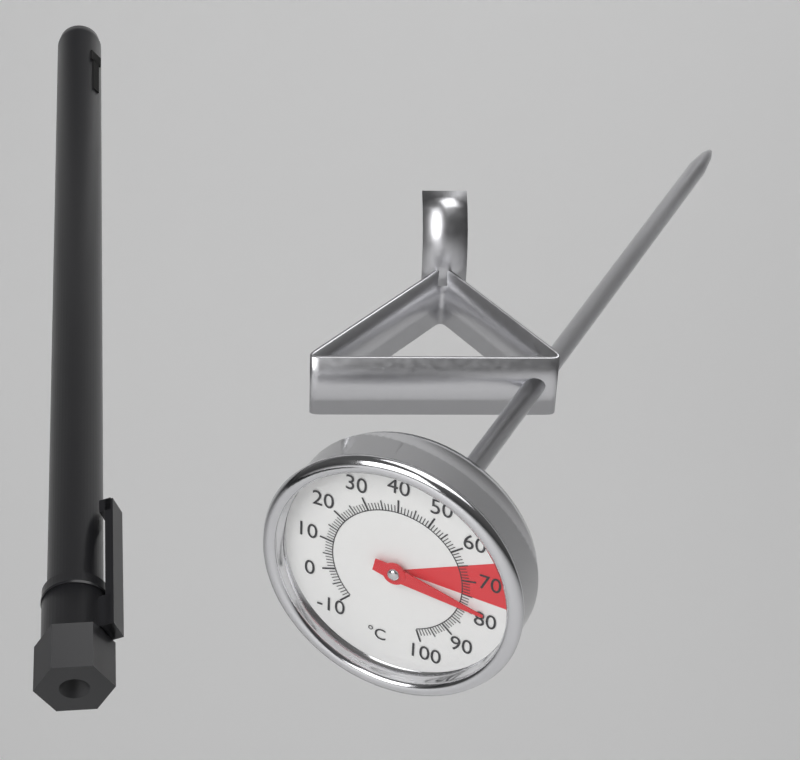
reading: 78 °C
